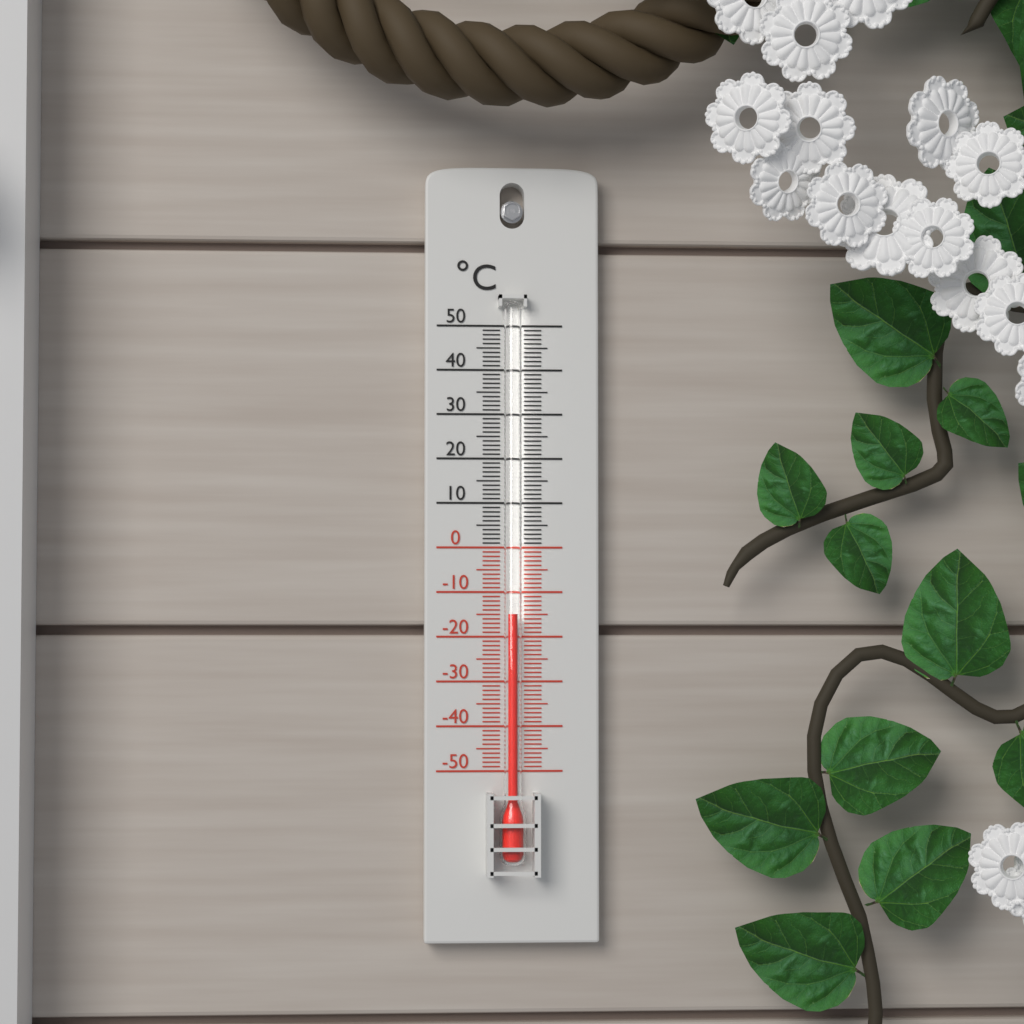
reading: -15 °C
